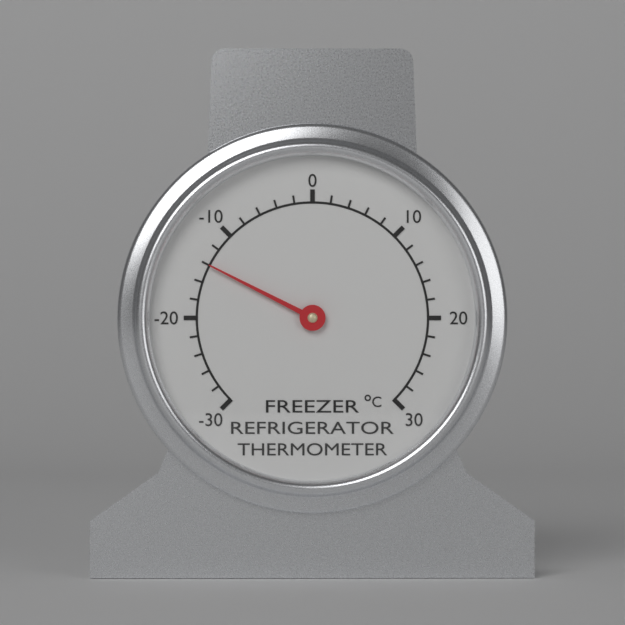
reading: -14 °C
